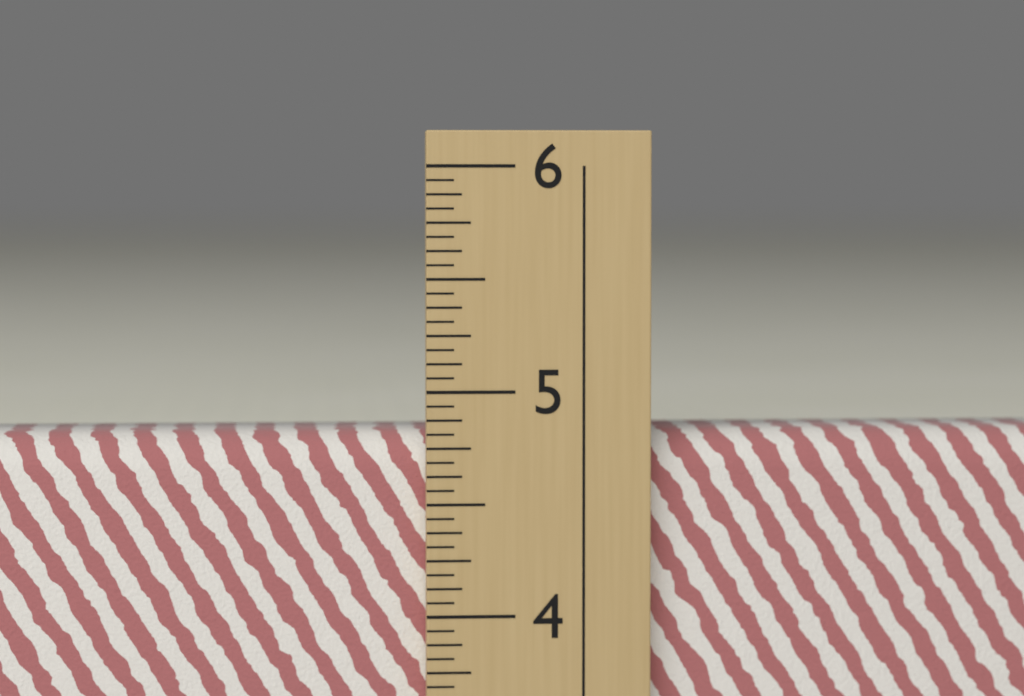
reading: 4.8125 in
